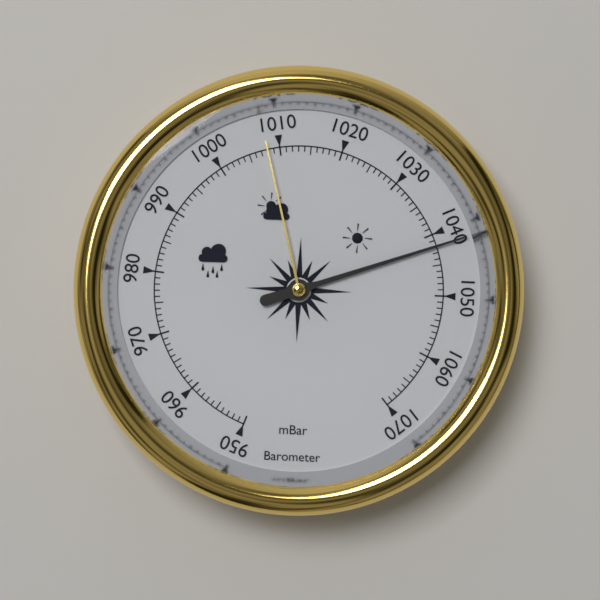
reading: 1042 mbar
